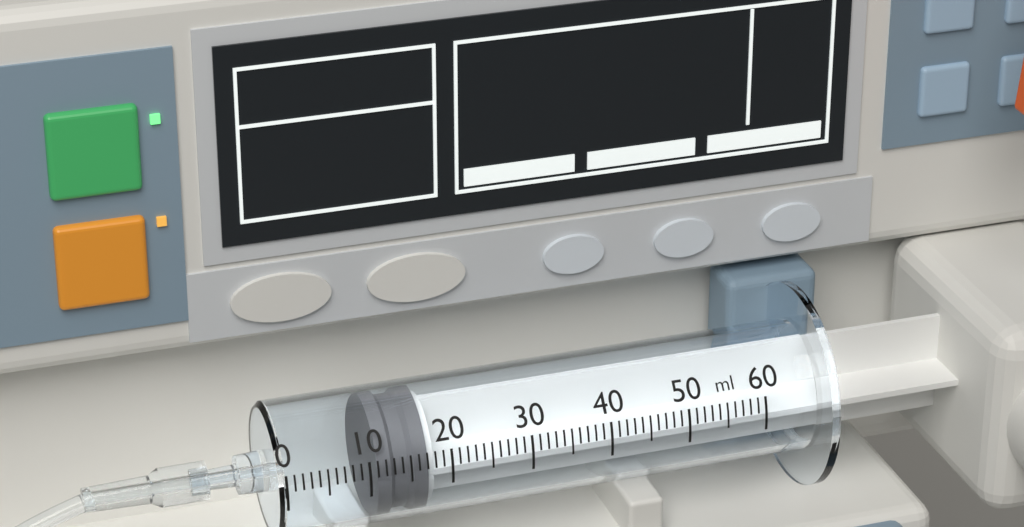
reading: 11 ml
